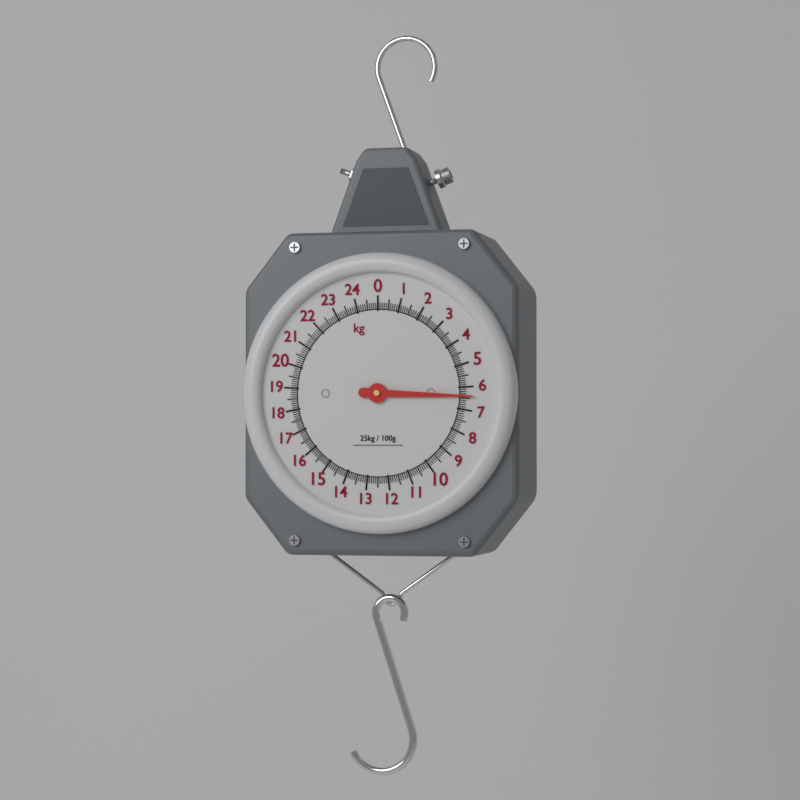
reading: 6.4 kg
